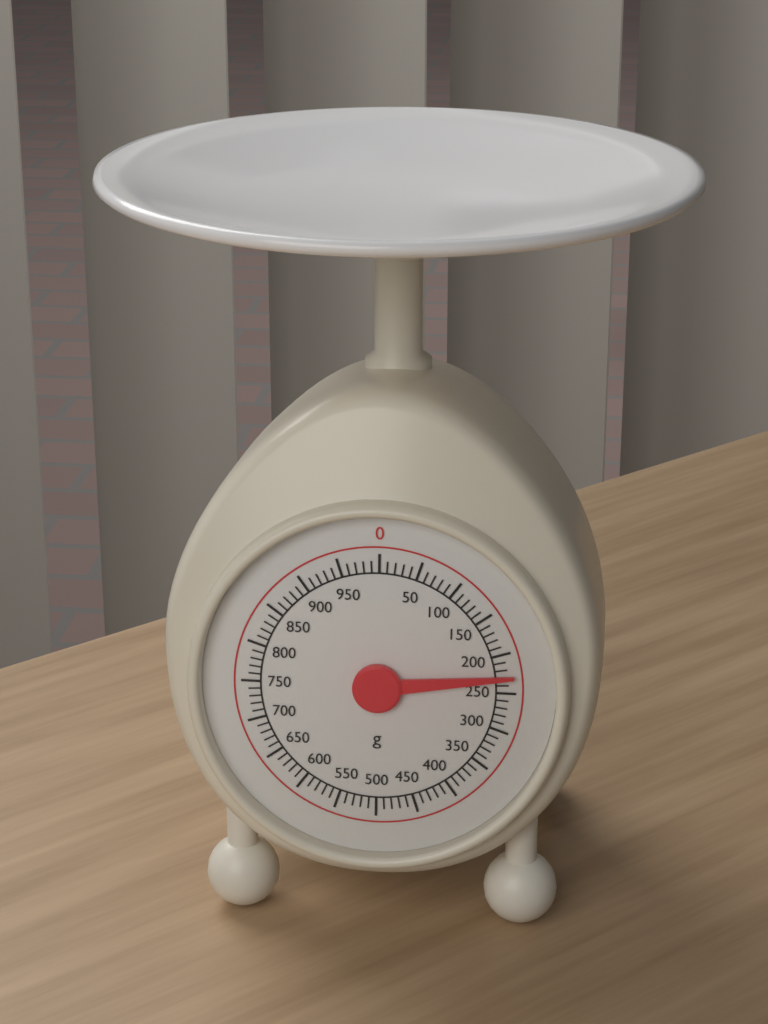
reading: 230 g
